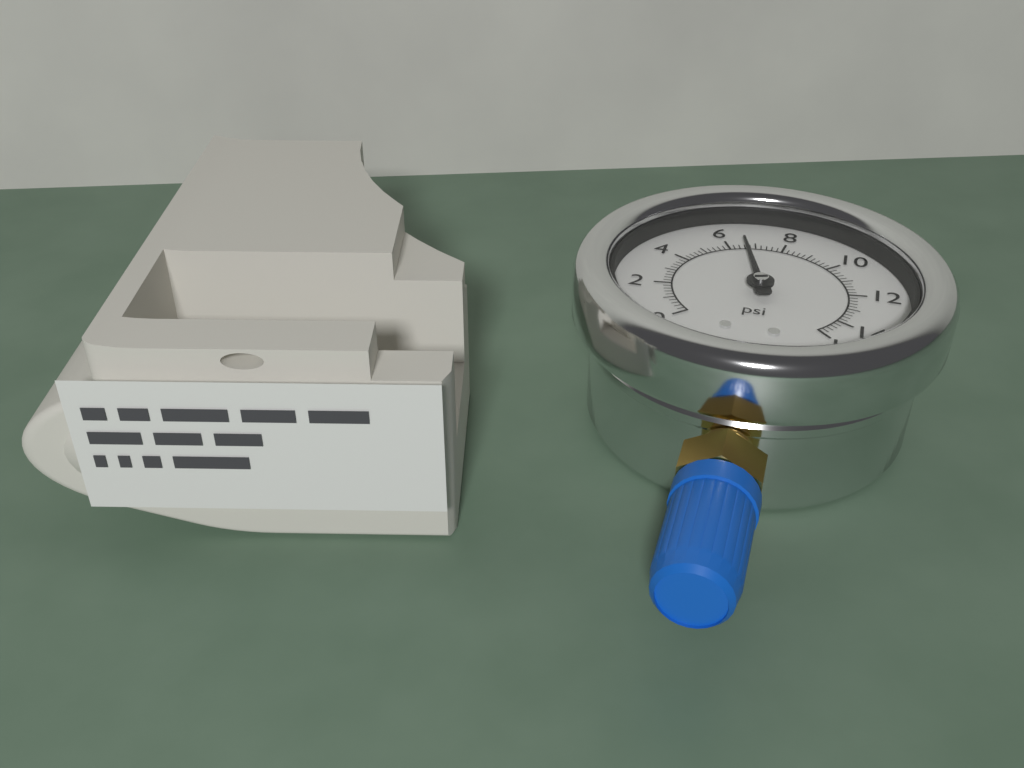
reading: 6.6 psi
